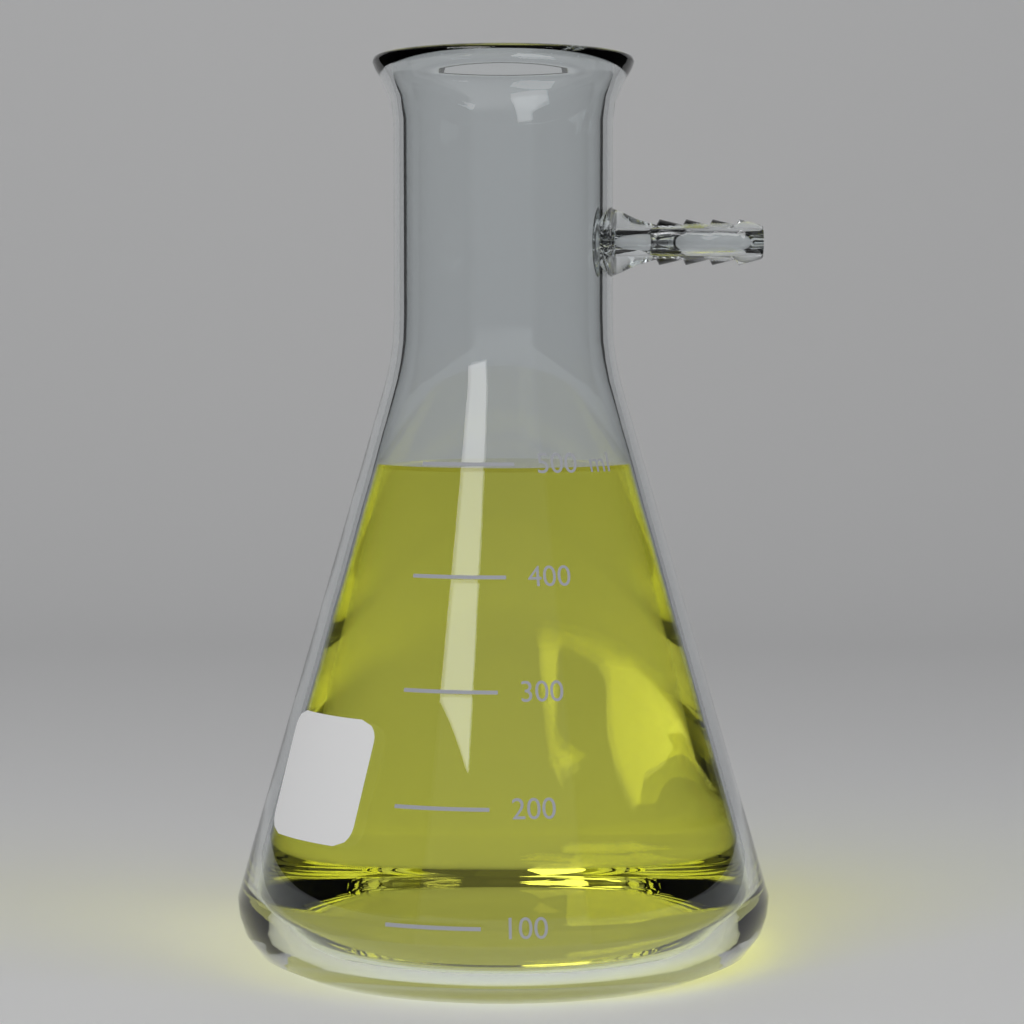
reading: 495 ml
